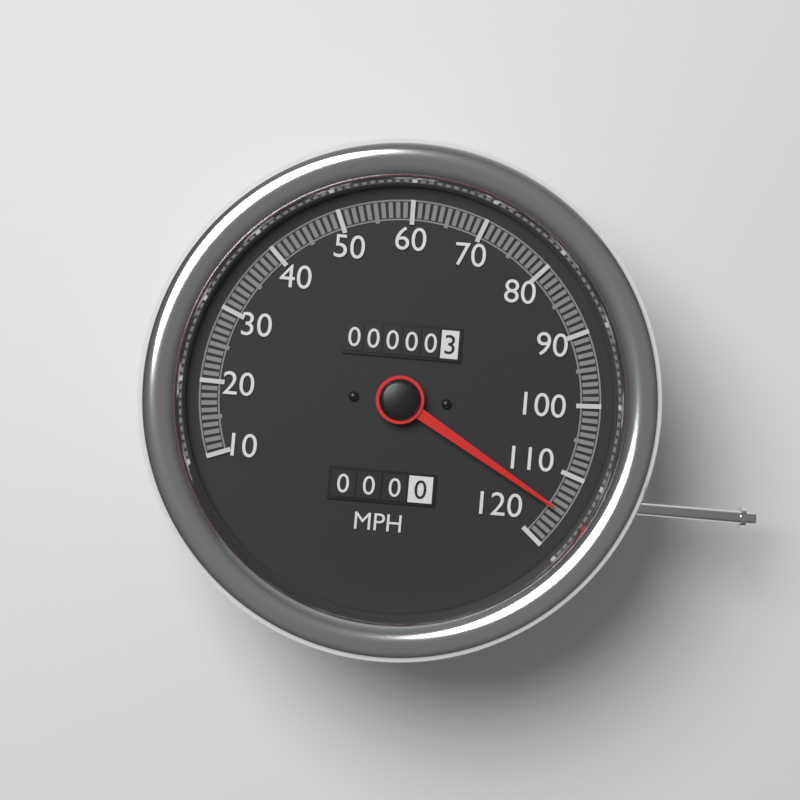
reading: 115 MPH
